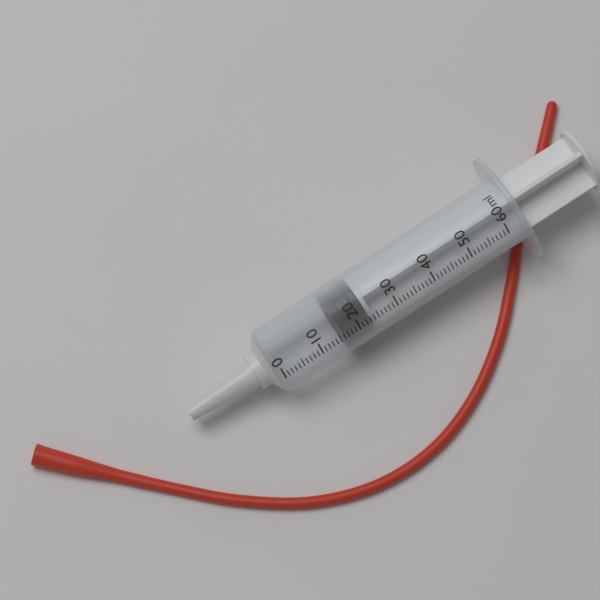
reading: 16 ml
